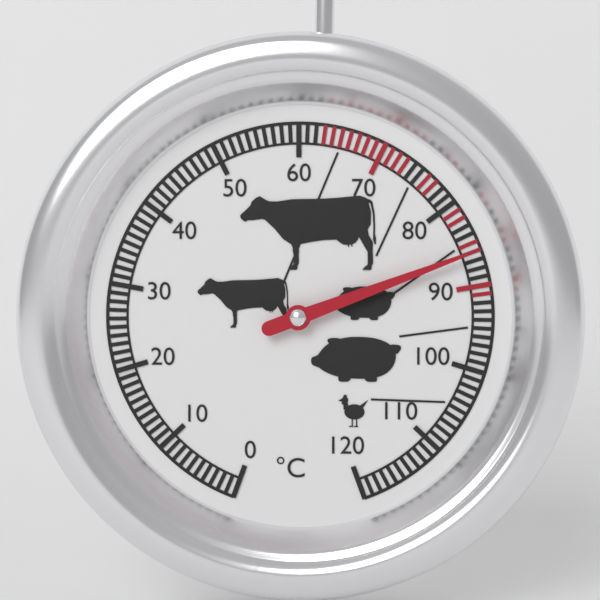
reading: 86 °C
